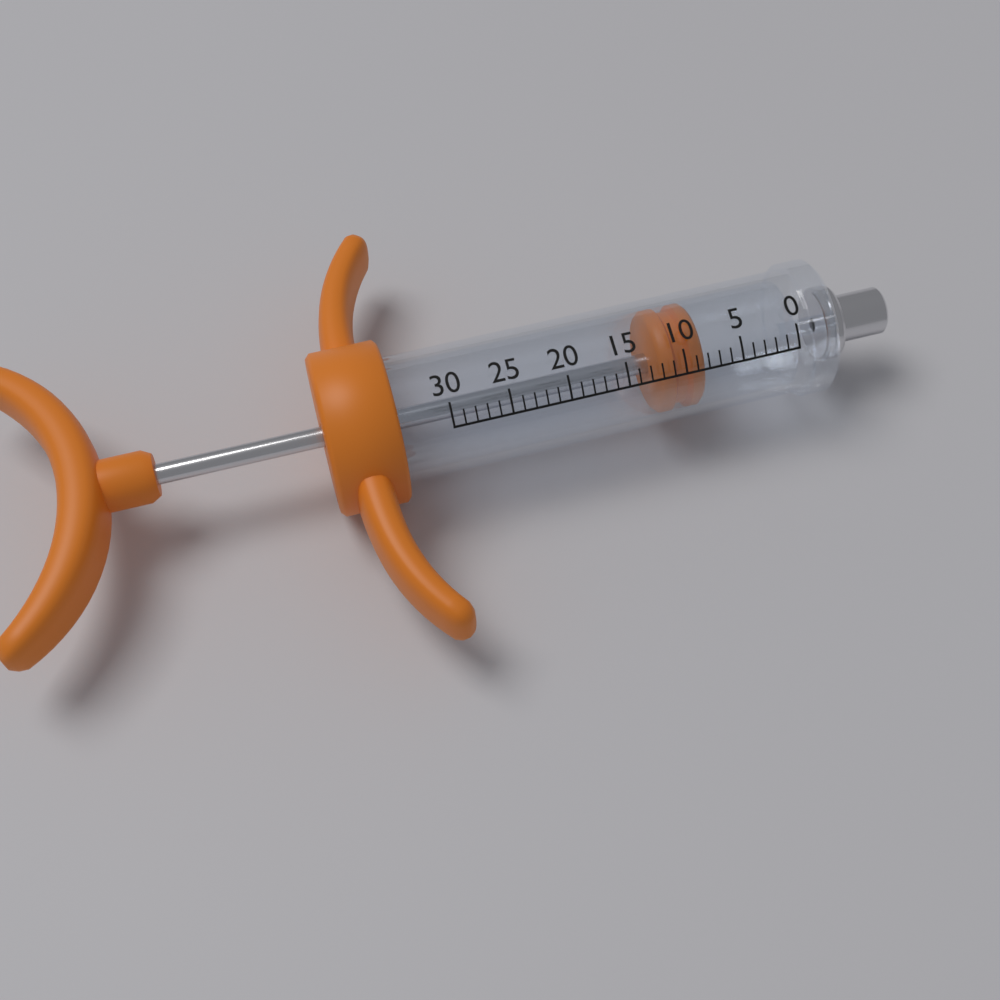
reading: 8 (no unit)
